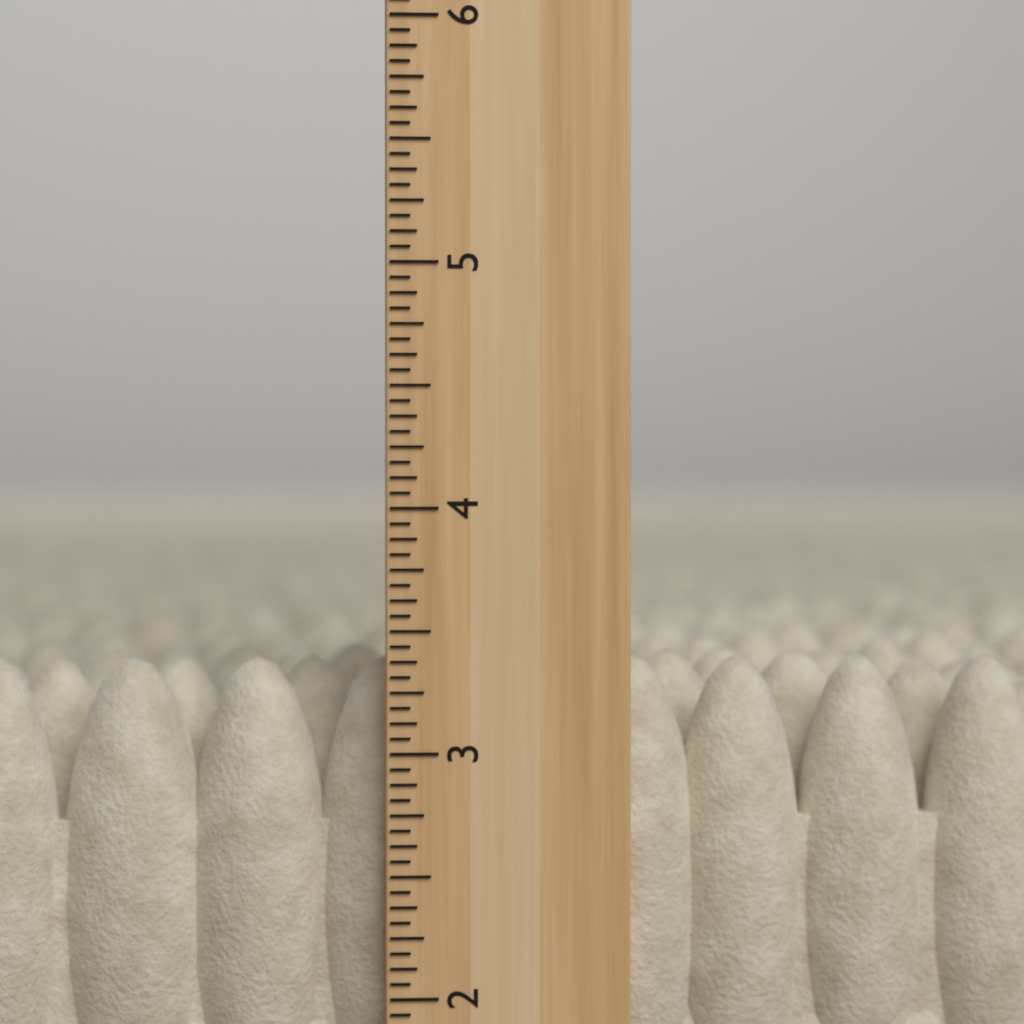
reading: 3.3750 inch
